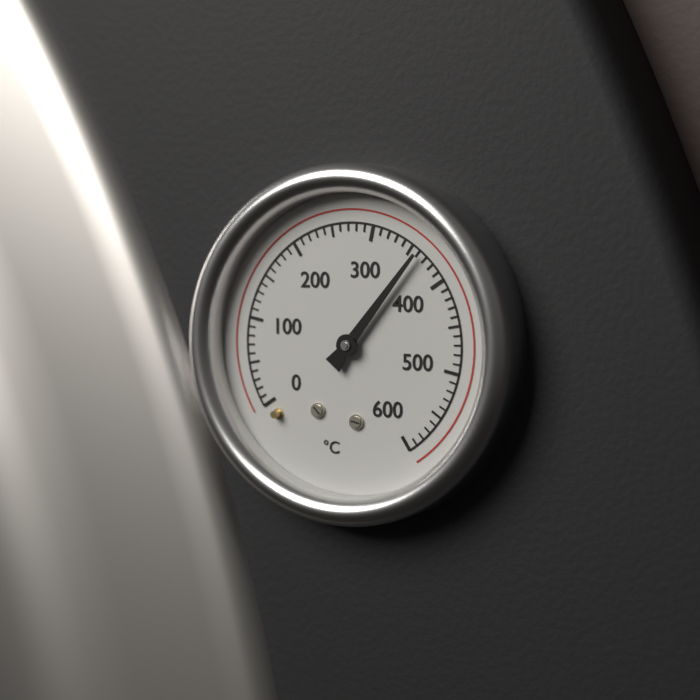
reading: 360 °C
